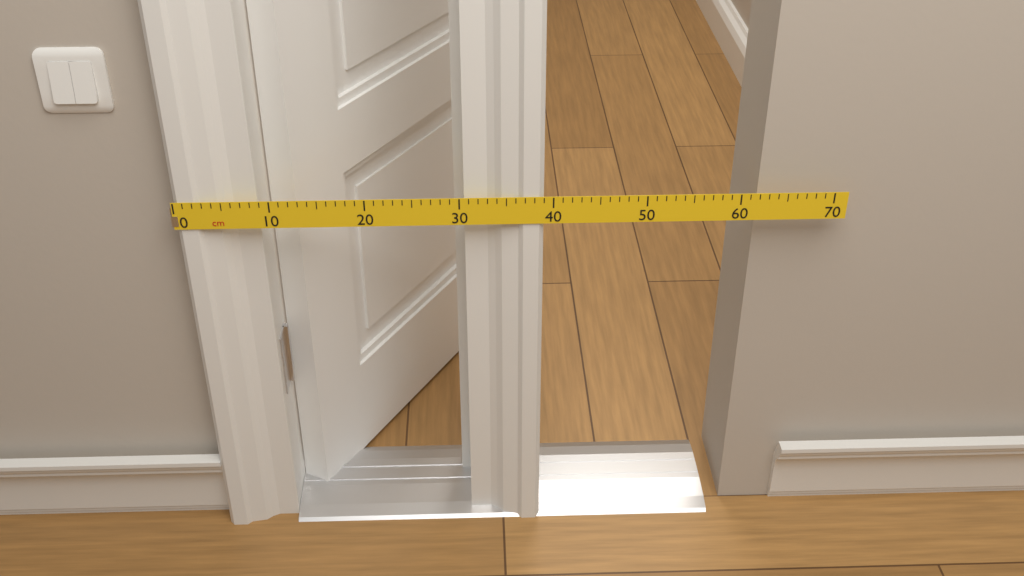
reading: 39 cm
